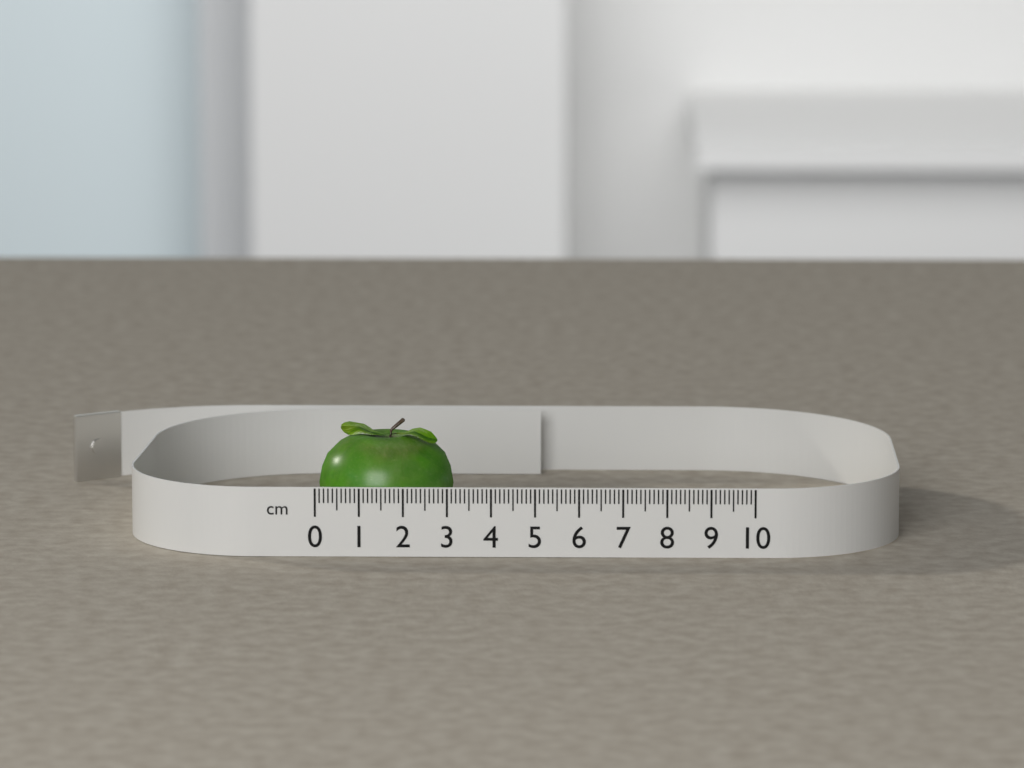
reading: 3.1 cm
